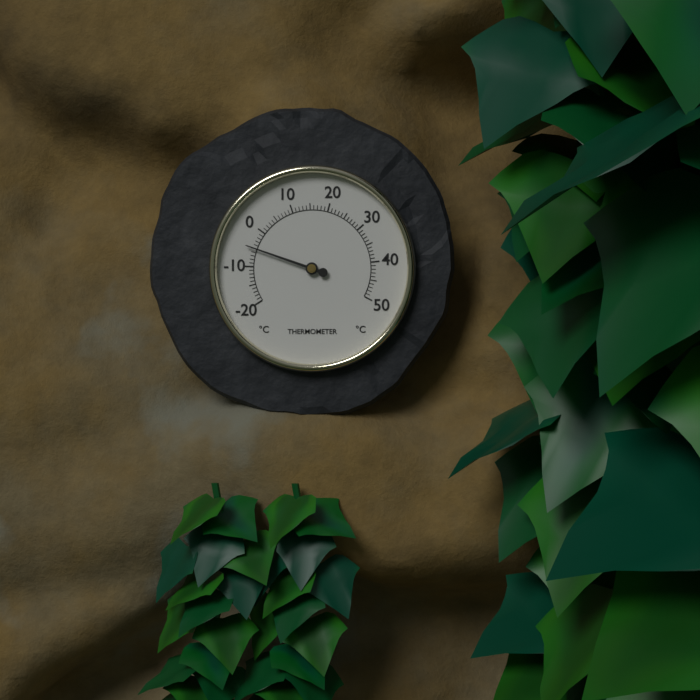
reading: -5 °C
